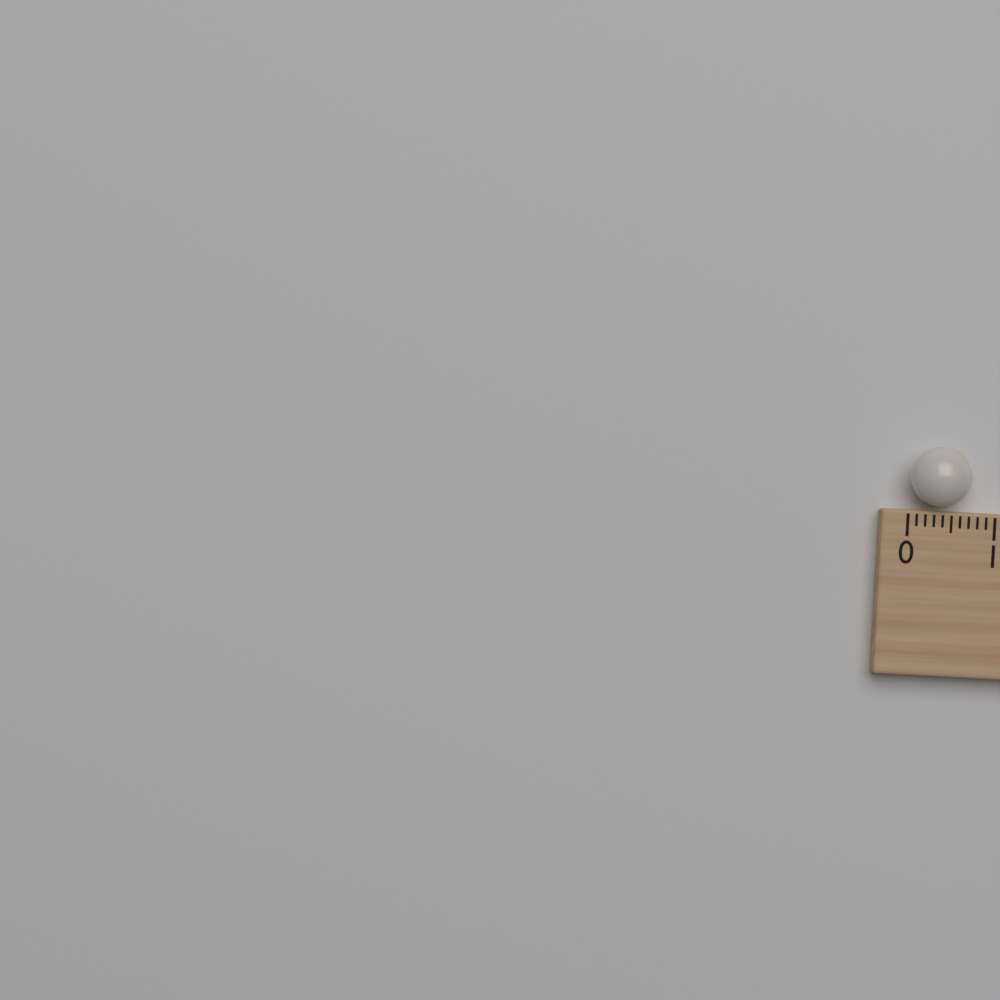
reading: 0.7 (no unit)
